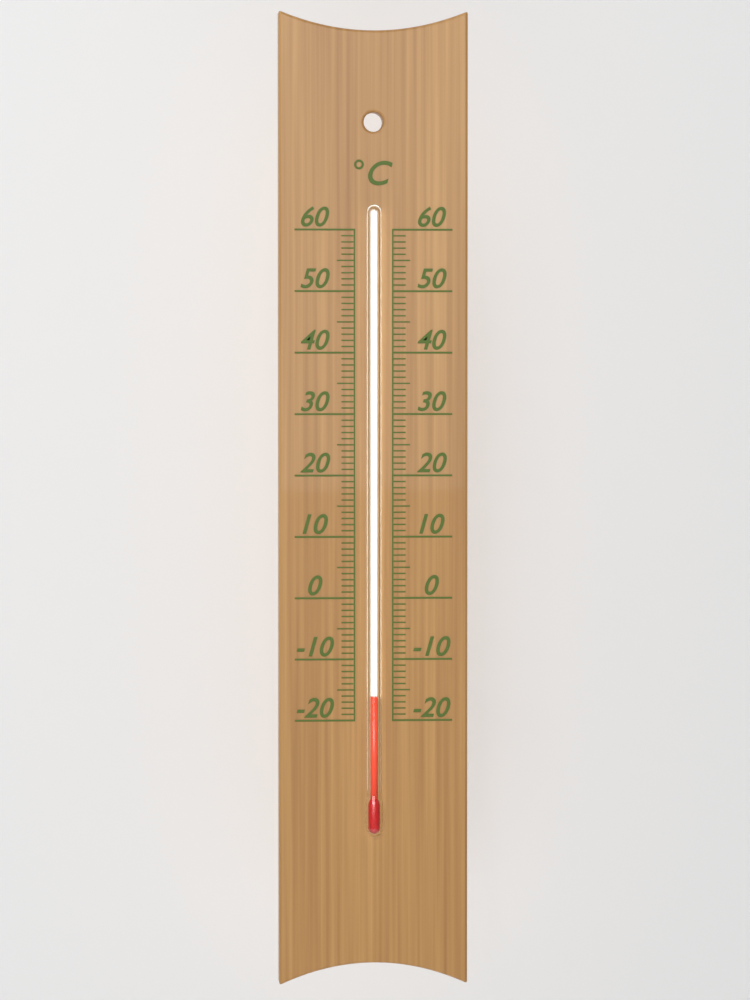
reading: -16 °C
